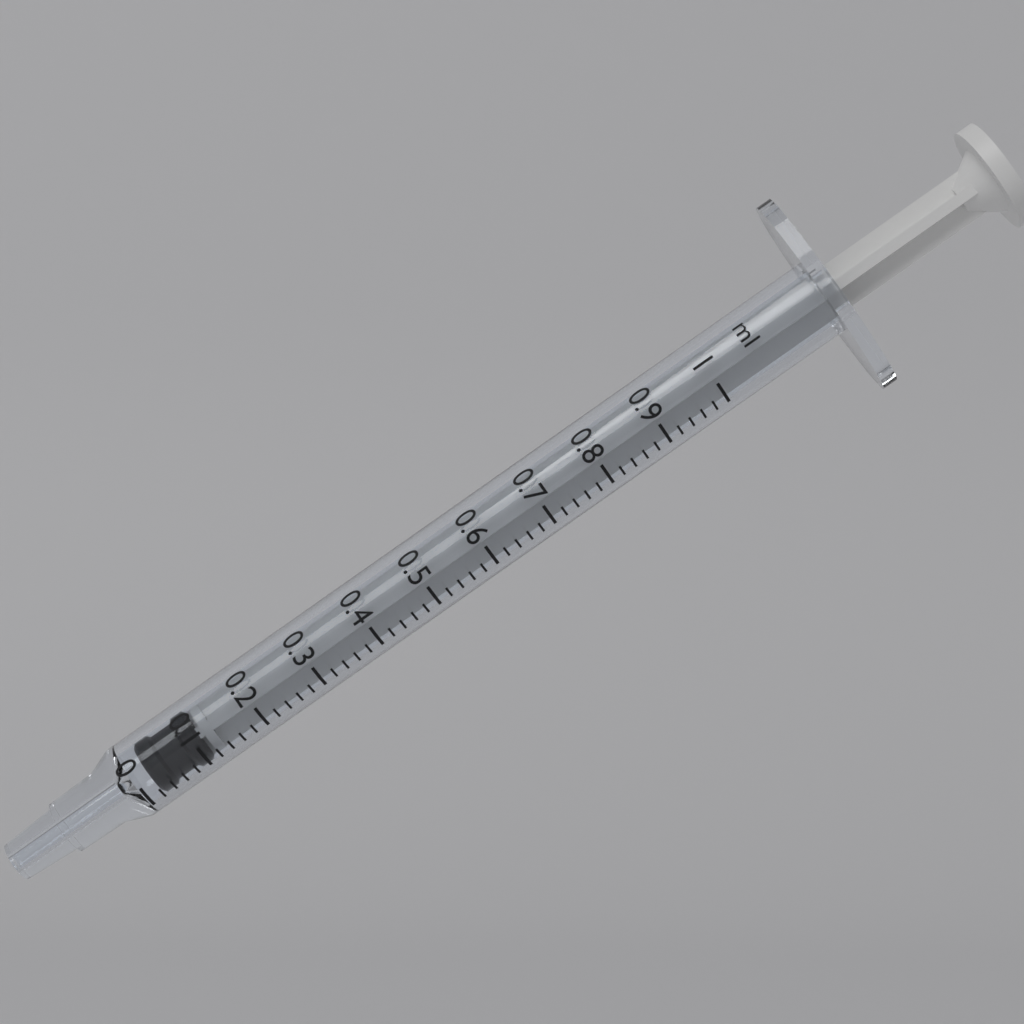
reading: 0.02 ml
